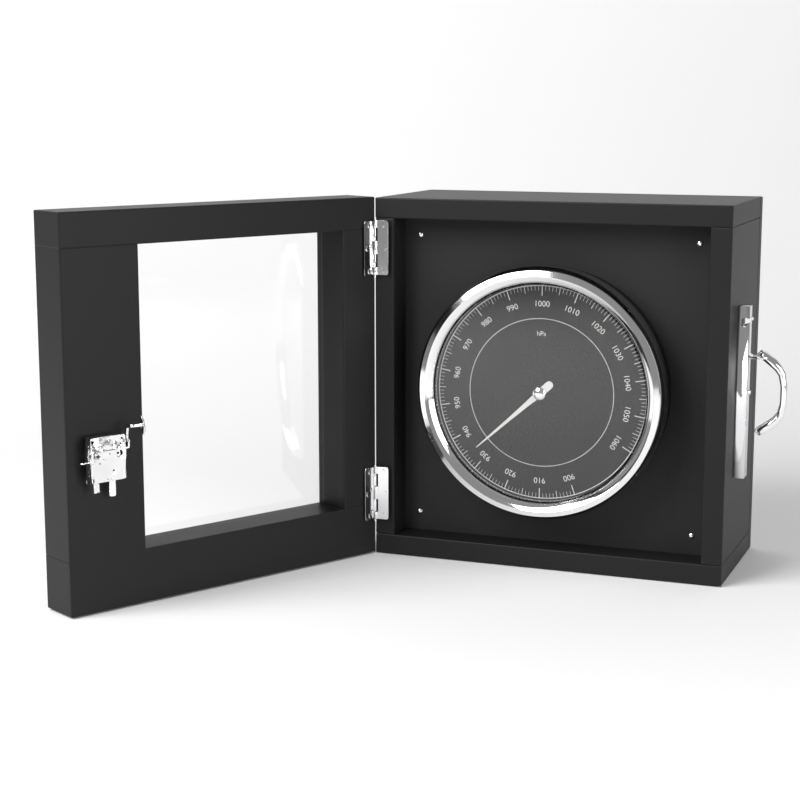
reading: 934 hPa
